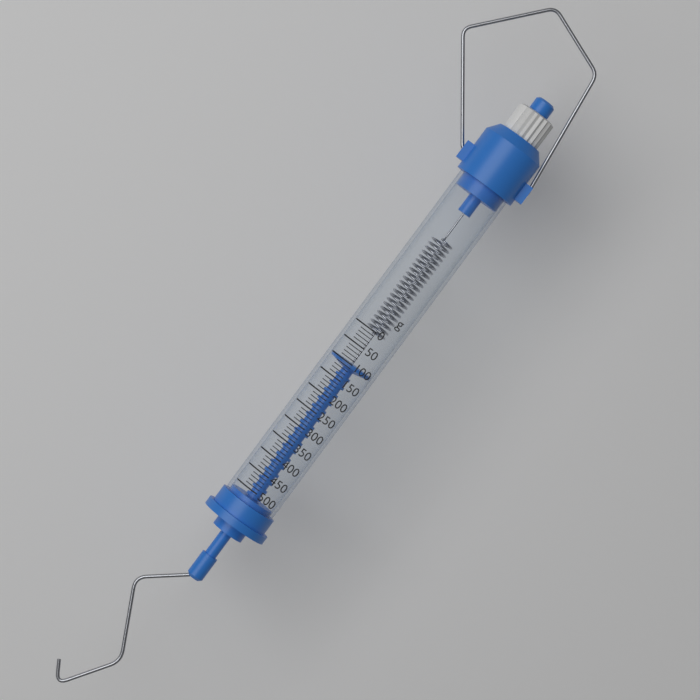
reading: 100 g
